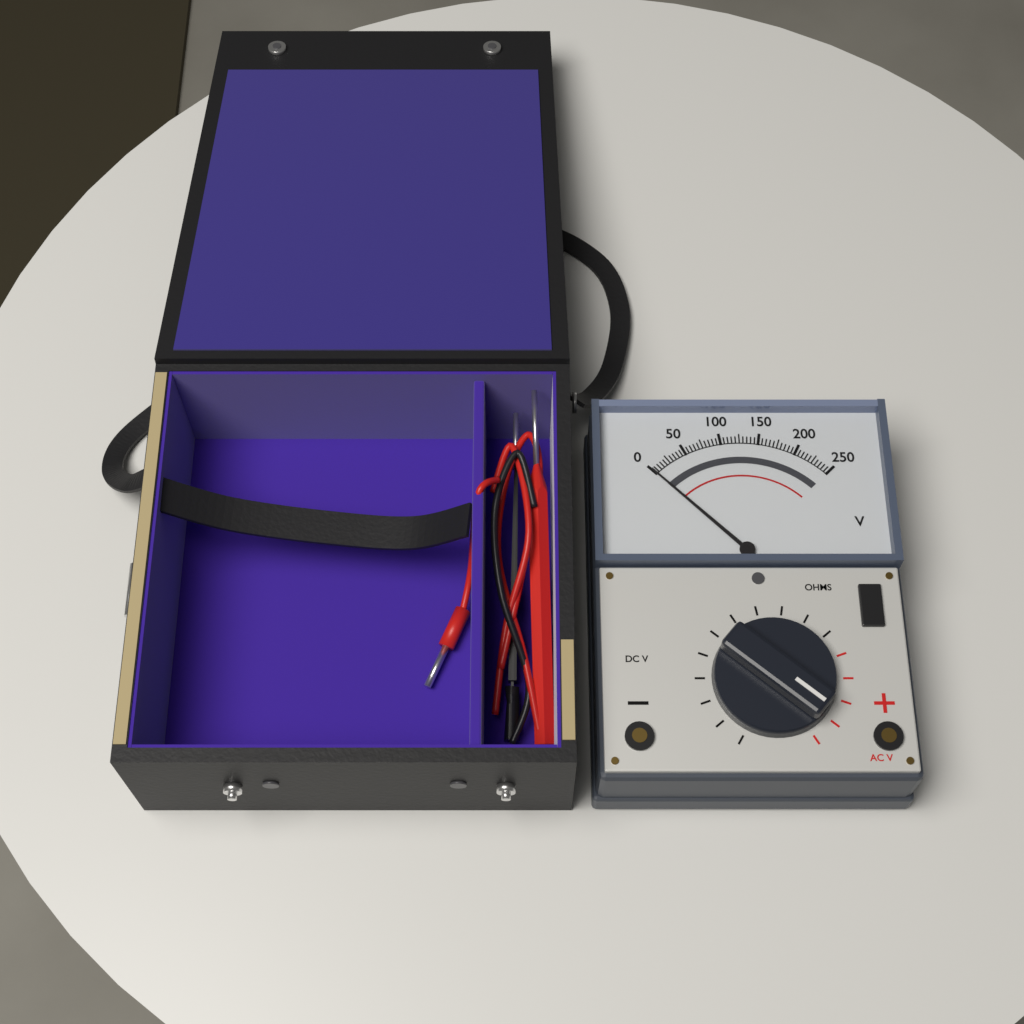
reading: 0 V
